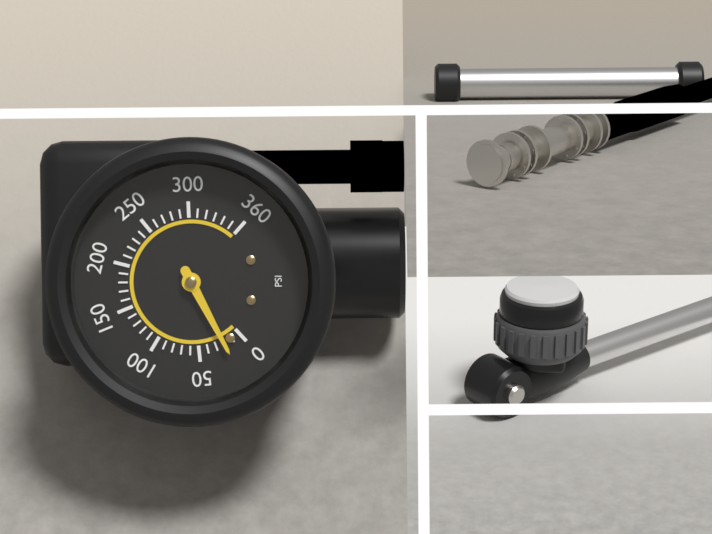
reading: 20 psi
